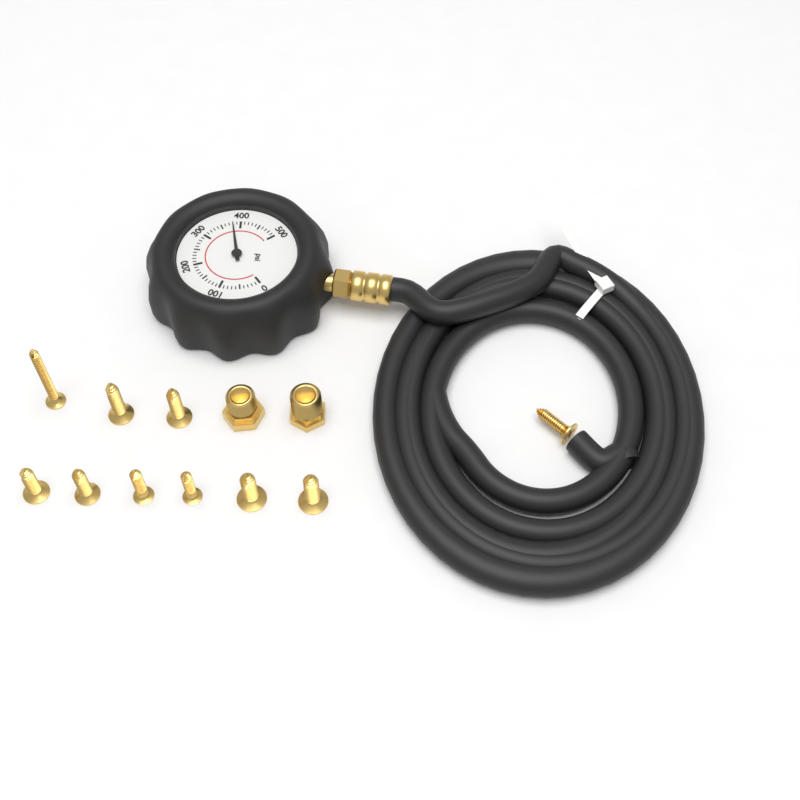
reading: 380 psi
